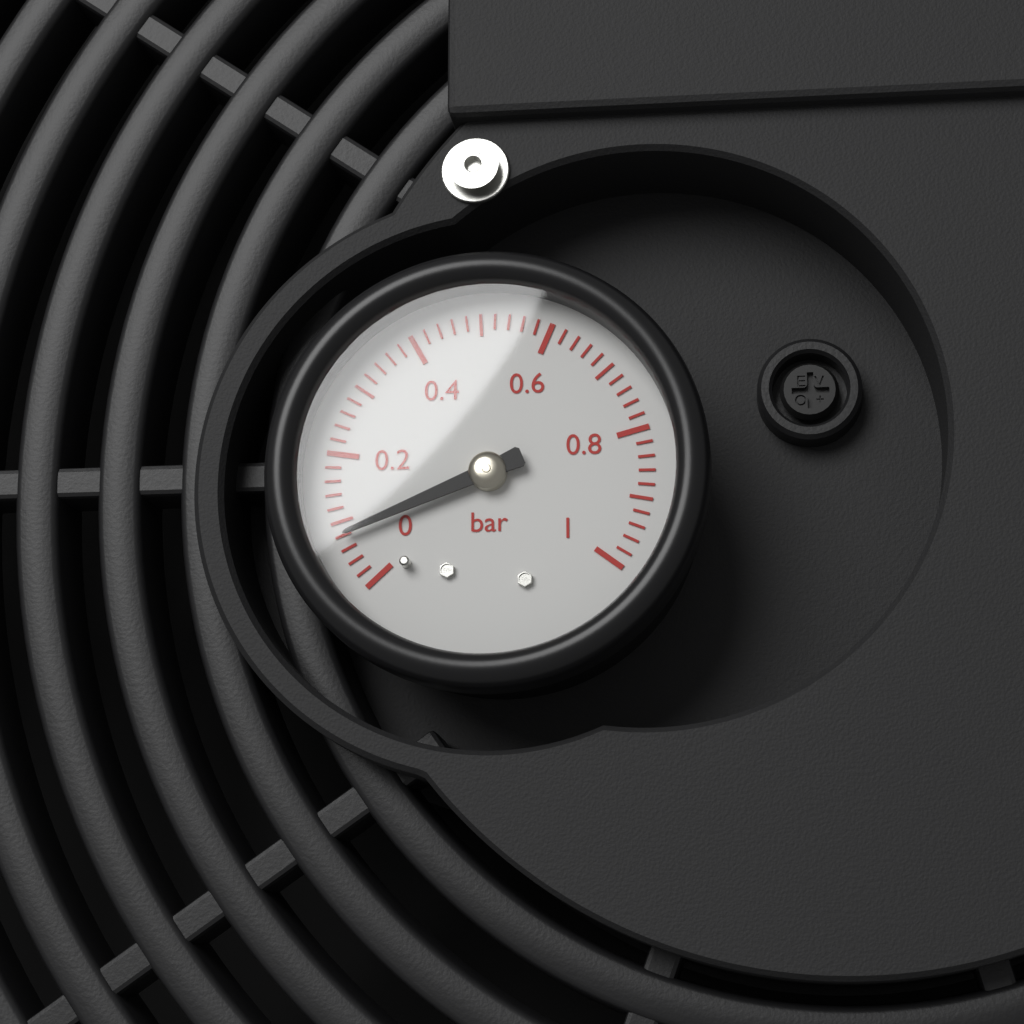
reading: 0.08 bar
